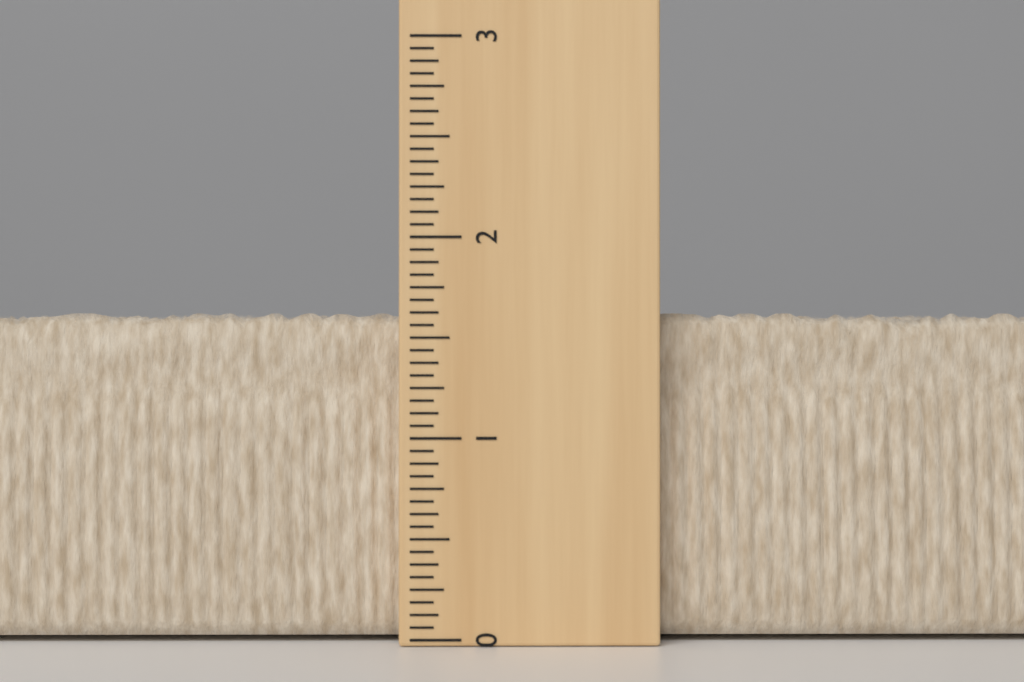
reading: 1.6250 (no unit)
